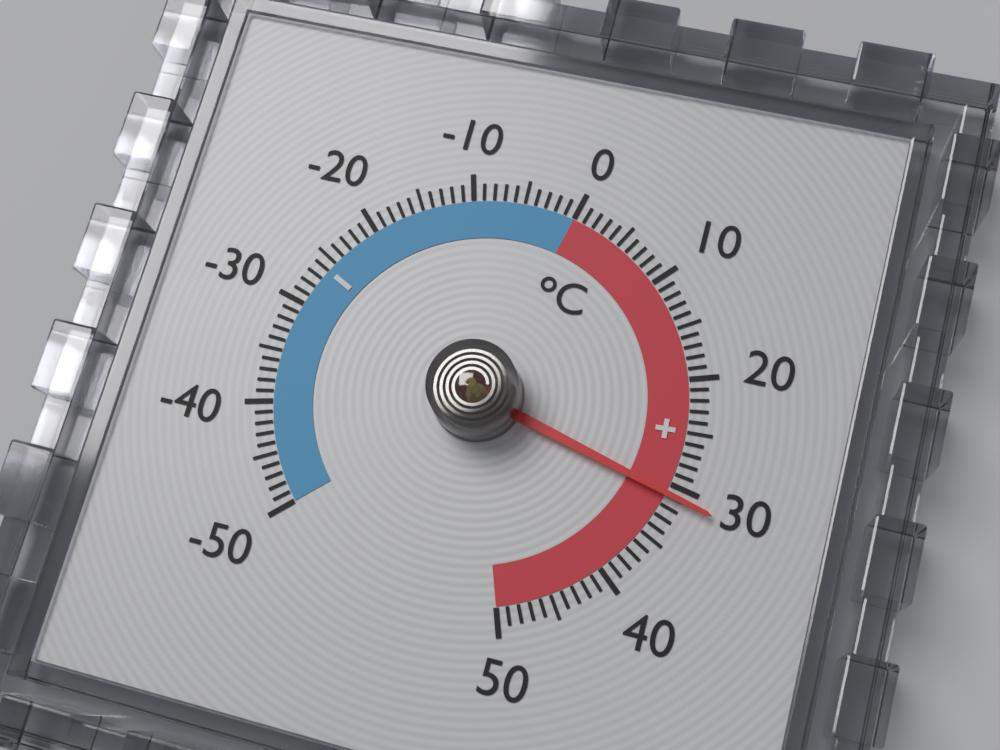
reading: 31 °C
